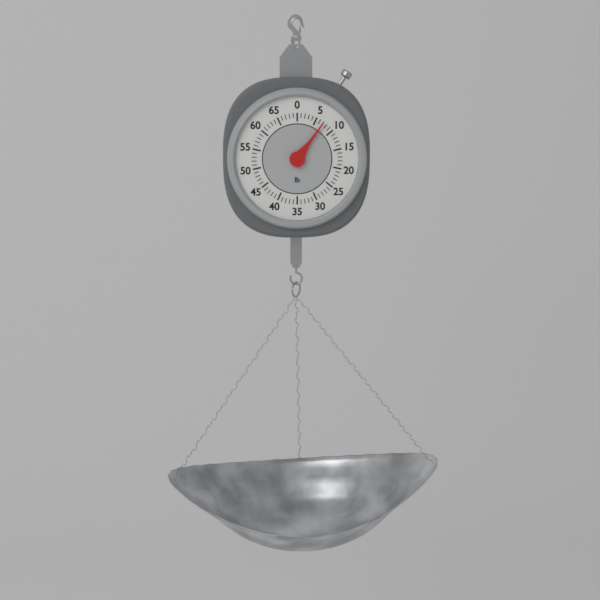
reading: 7 lb
